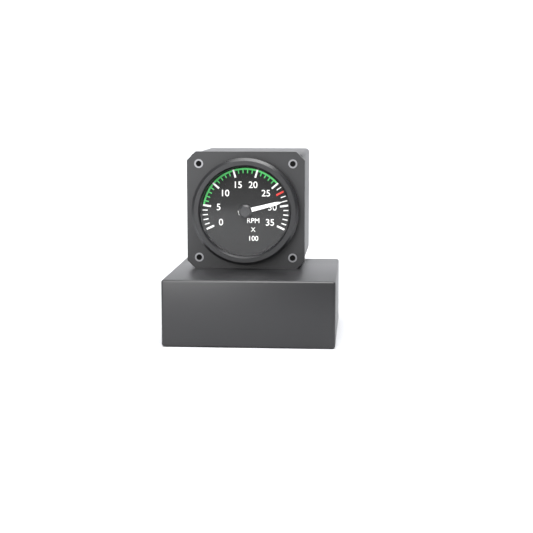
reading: 2900 RPM
